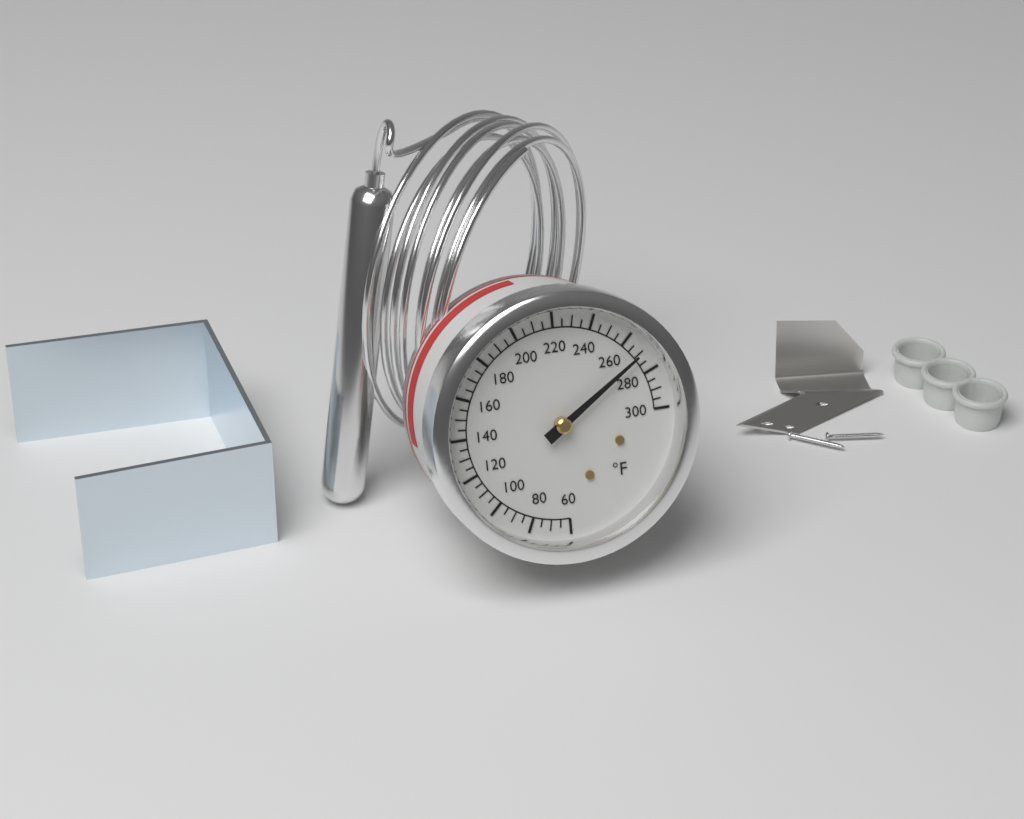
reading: 270 °F
